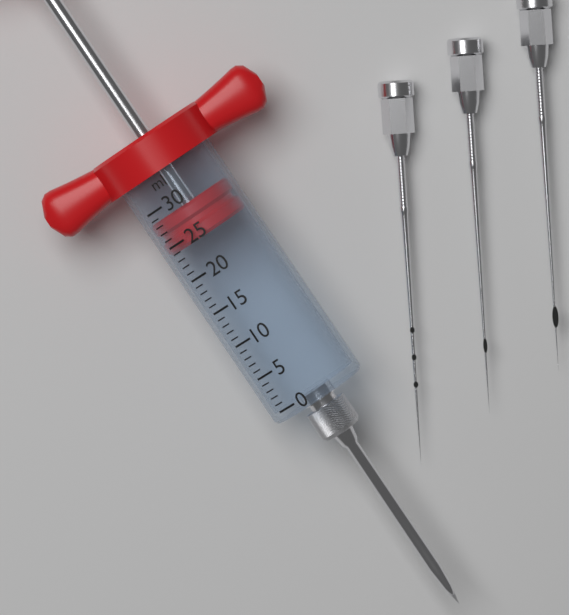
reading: 24 ml
